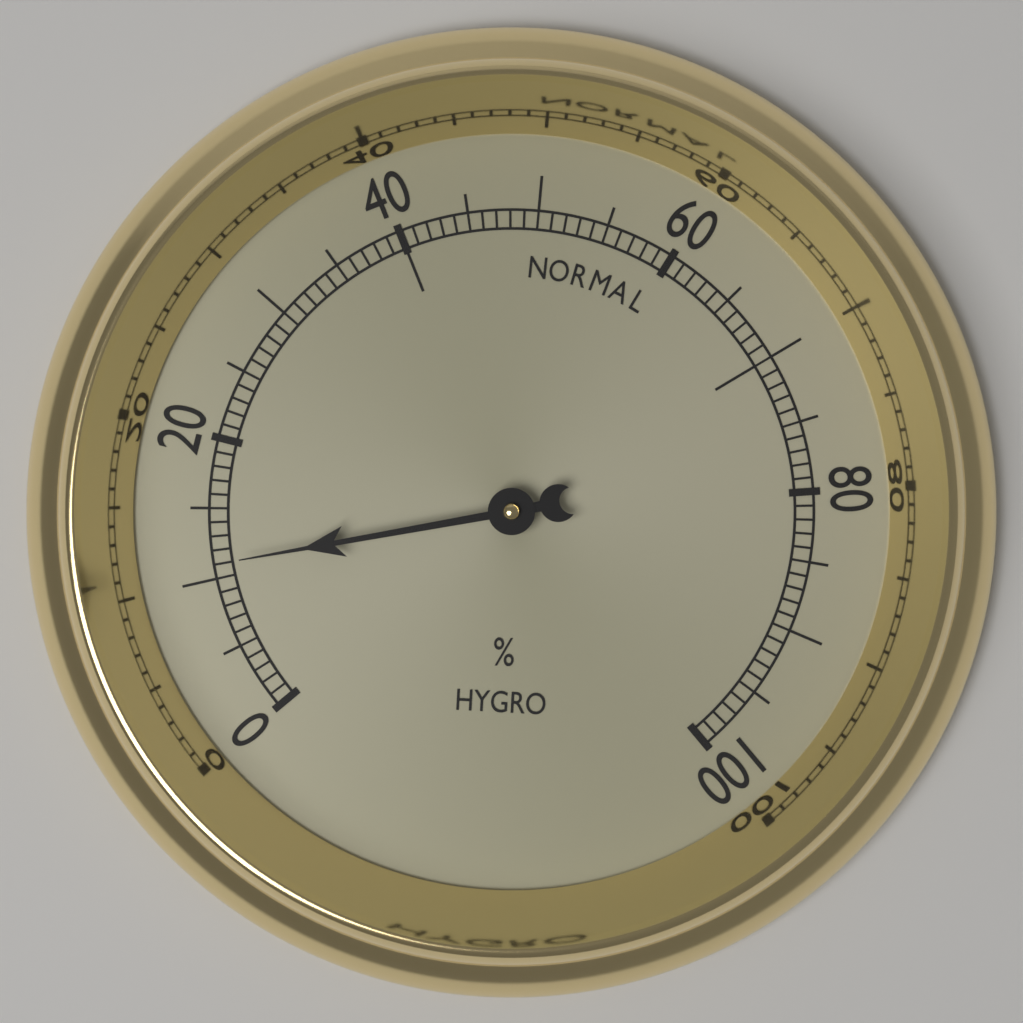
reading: 11 %
